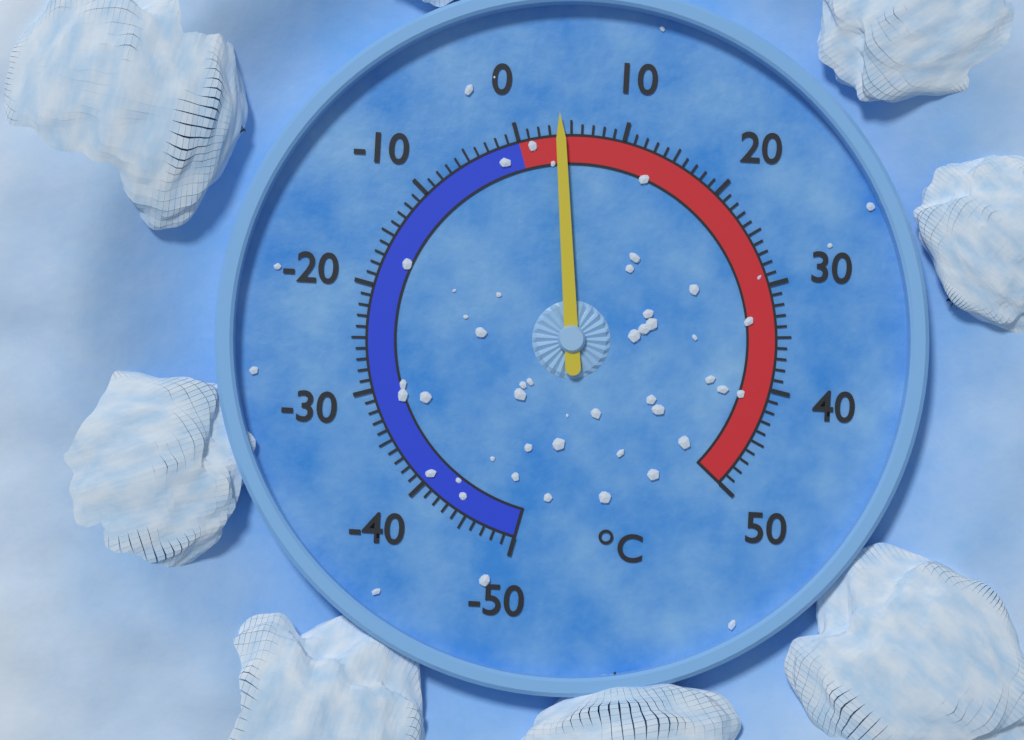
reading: 4 °C
